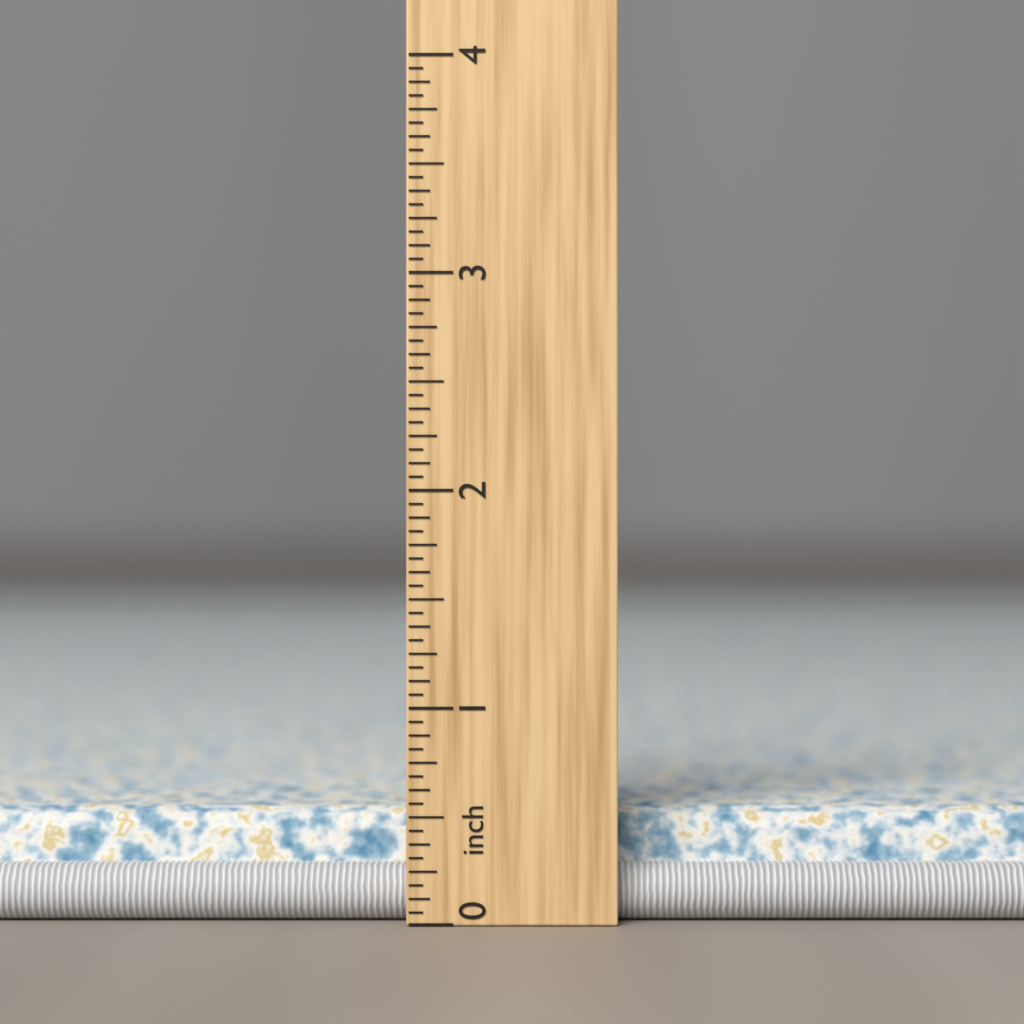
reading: 0.5000 inch
